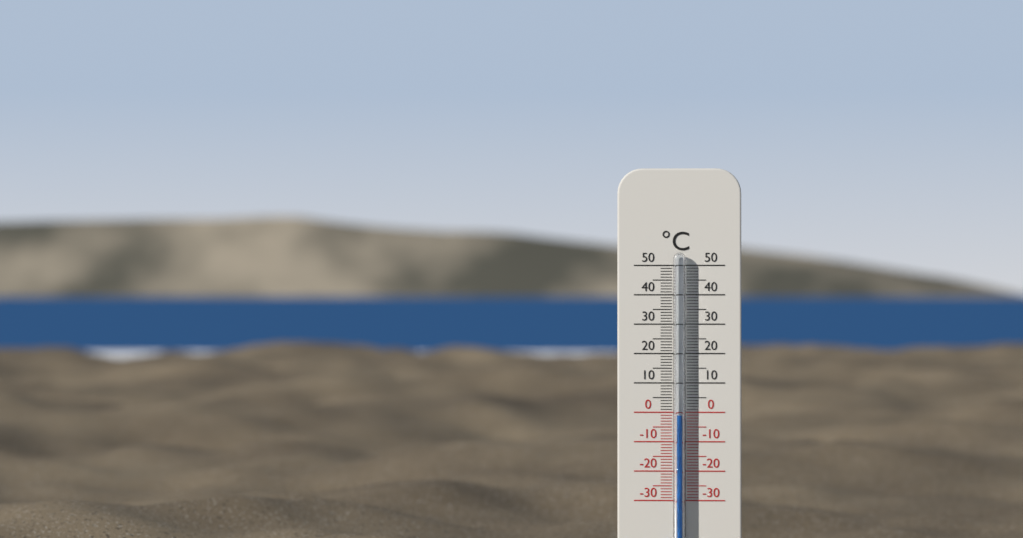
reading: -1 °C
